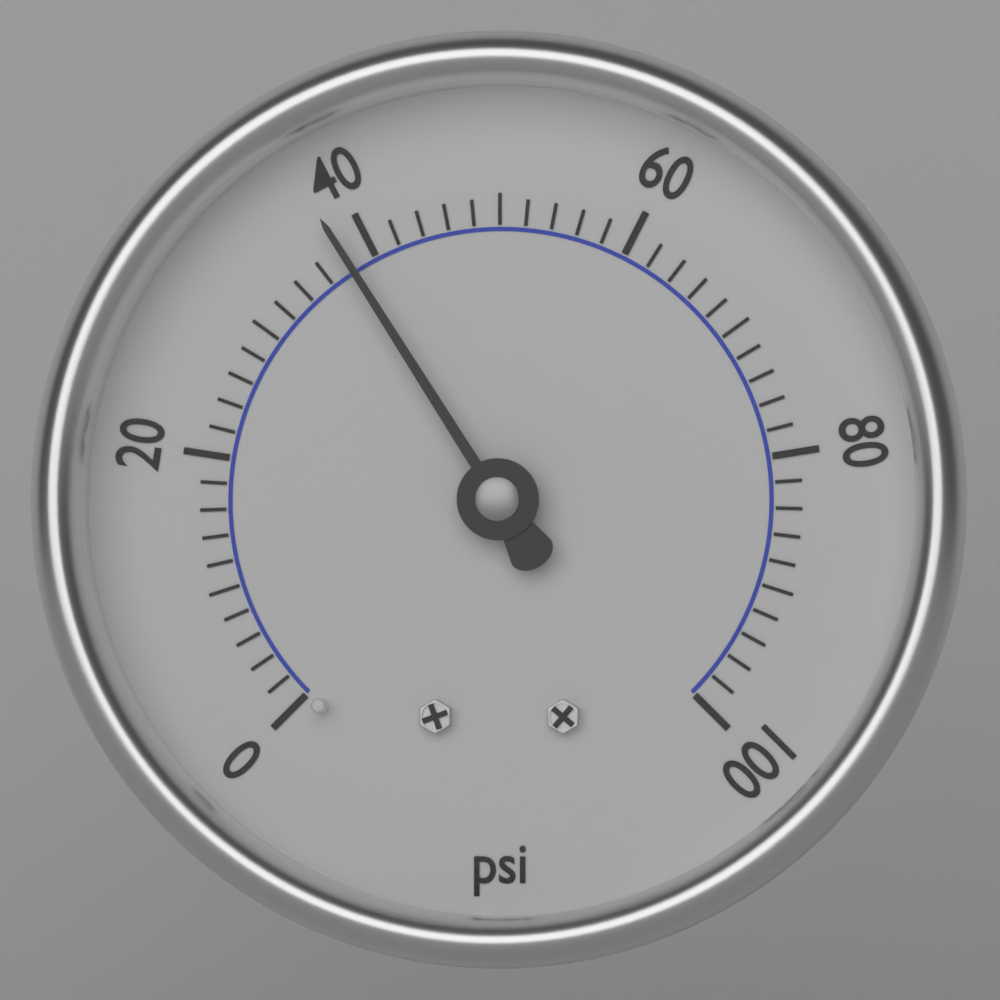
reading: 38 psi
